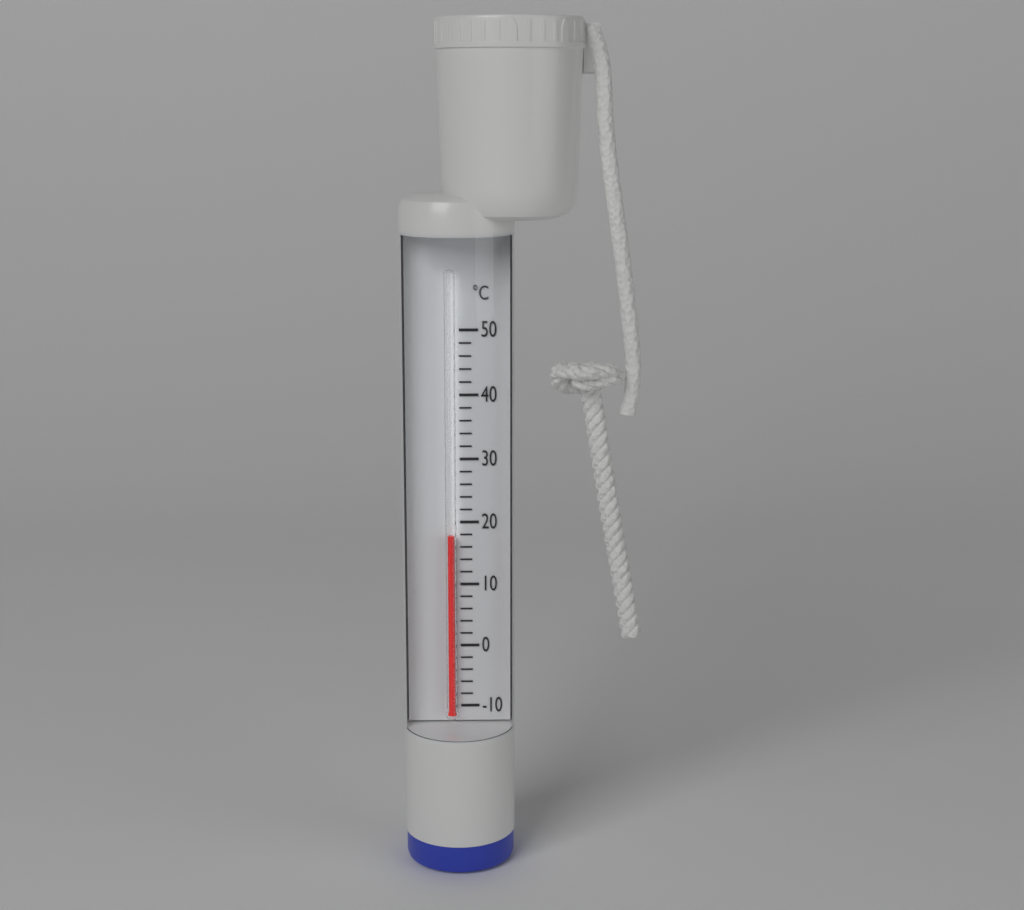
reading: 18 °C
